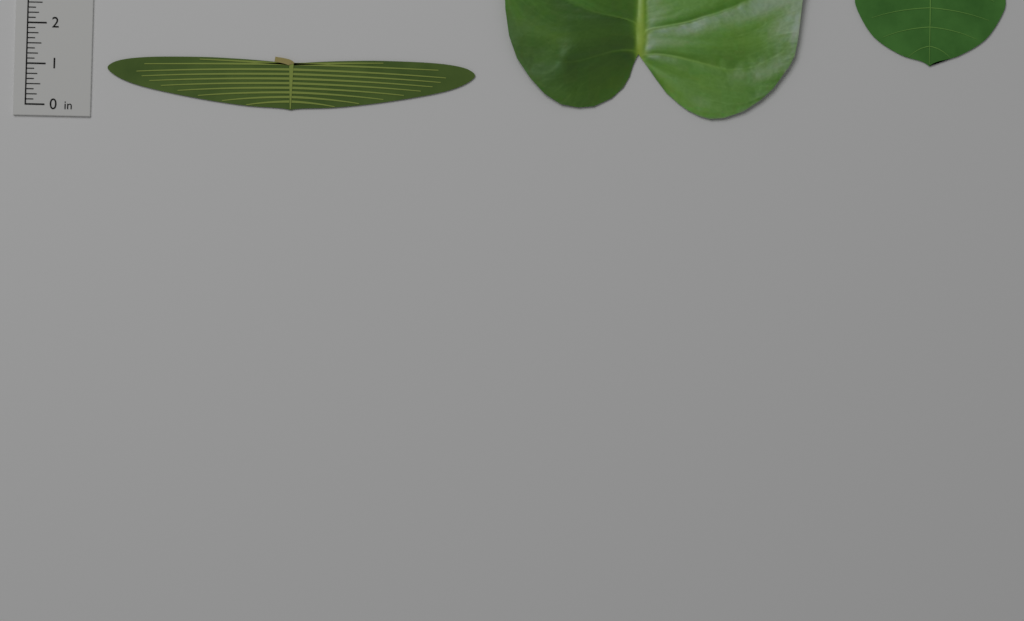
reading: 1.250 in
